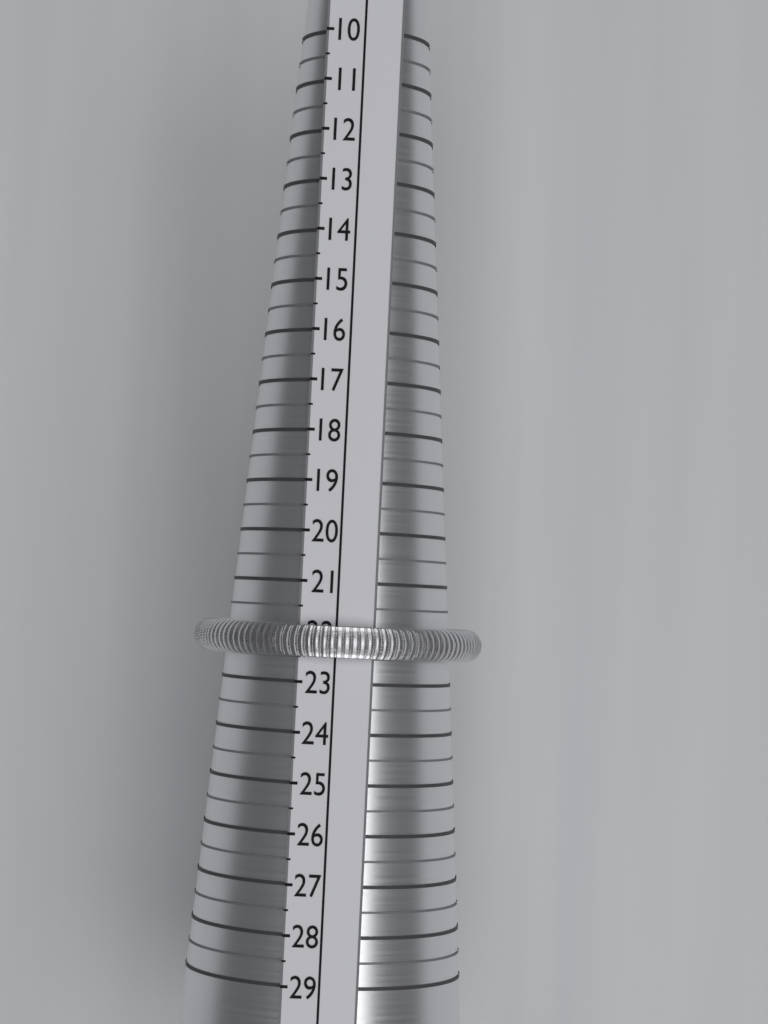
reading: 22.5 (no unit)
